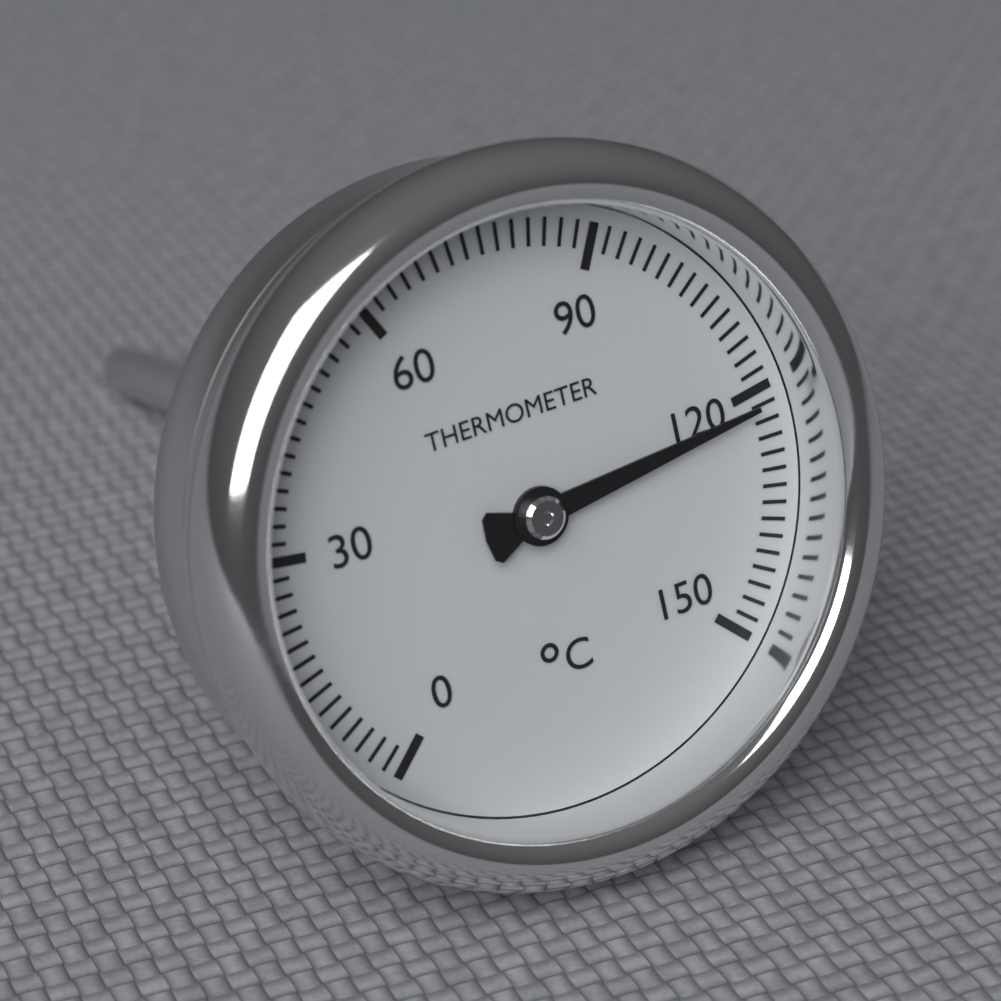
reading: 122 °C
